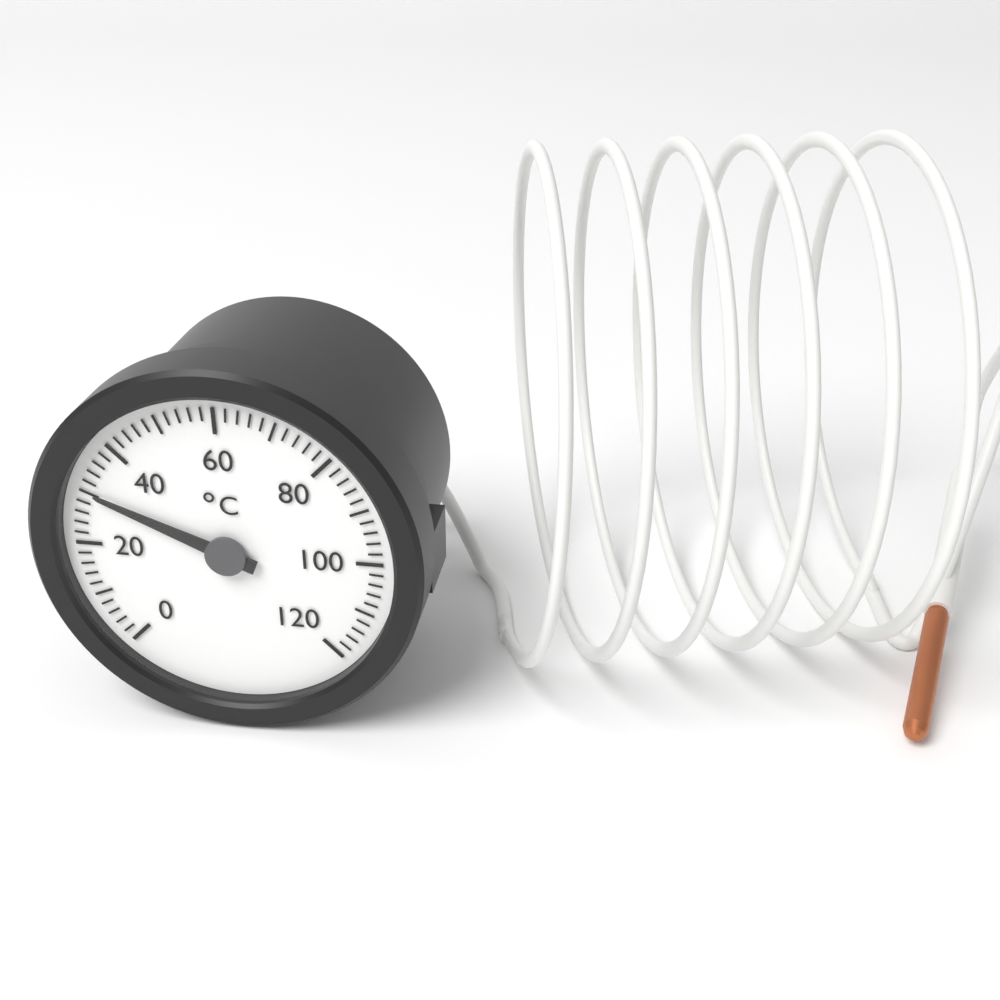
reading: 30 °C
